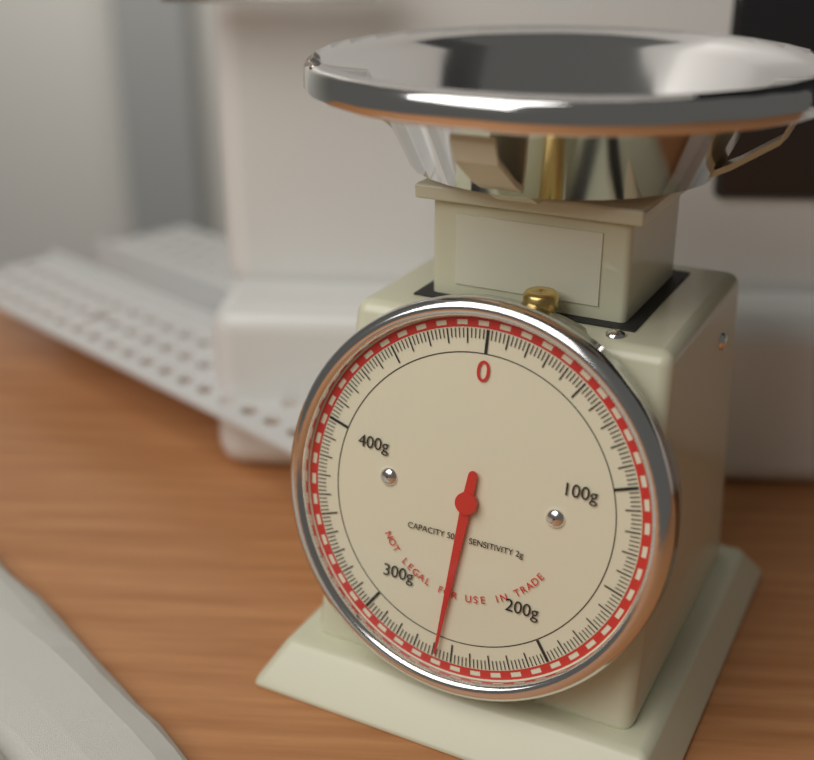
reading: 258 g
